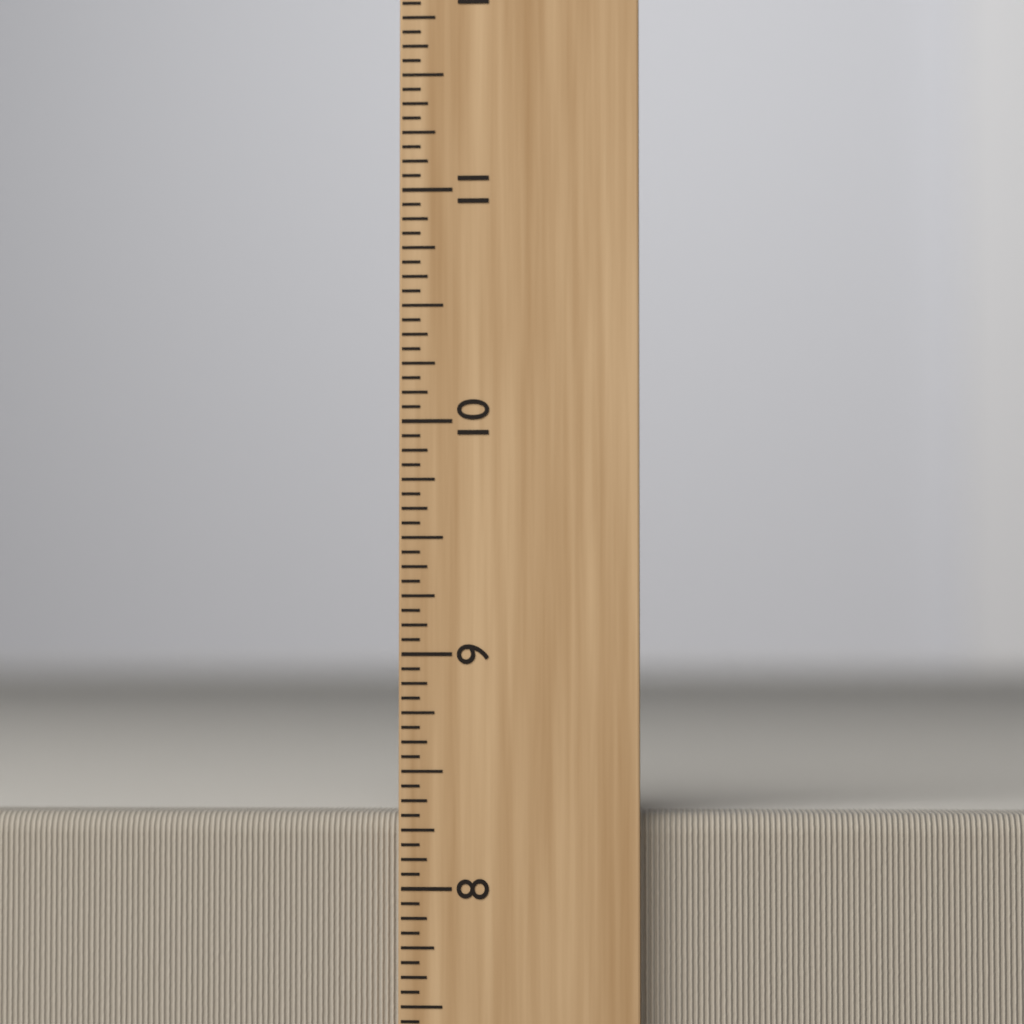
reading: 8.3125 inch
